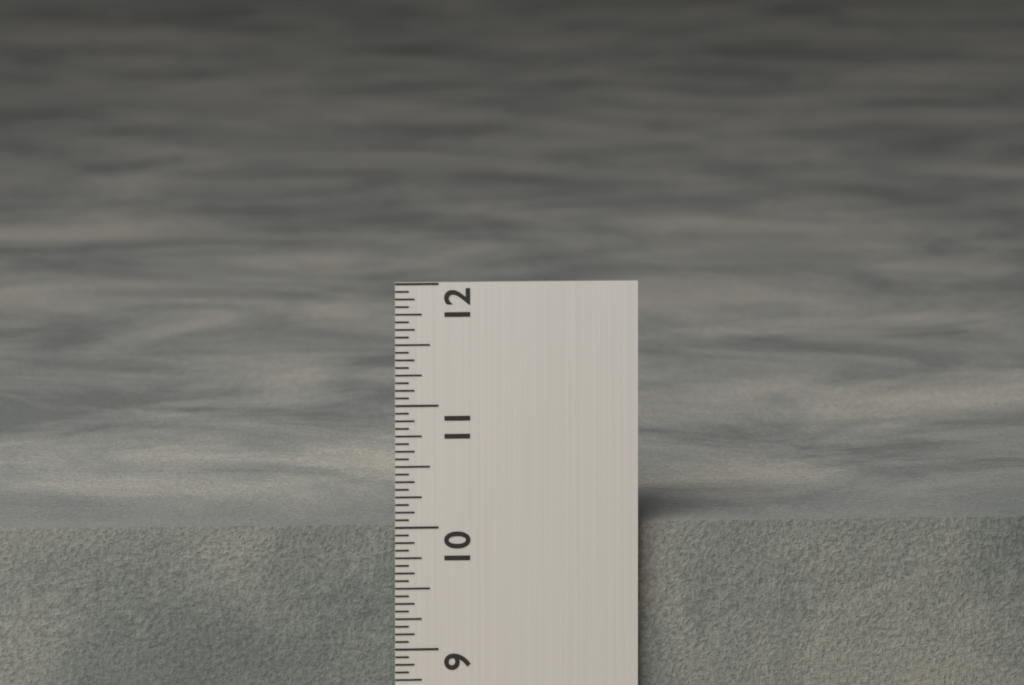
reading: 10.0000 in
